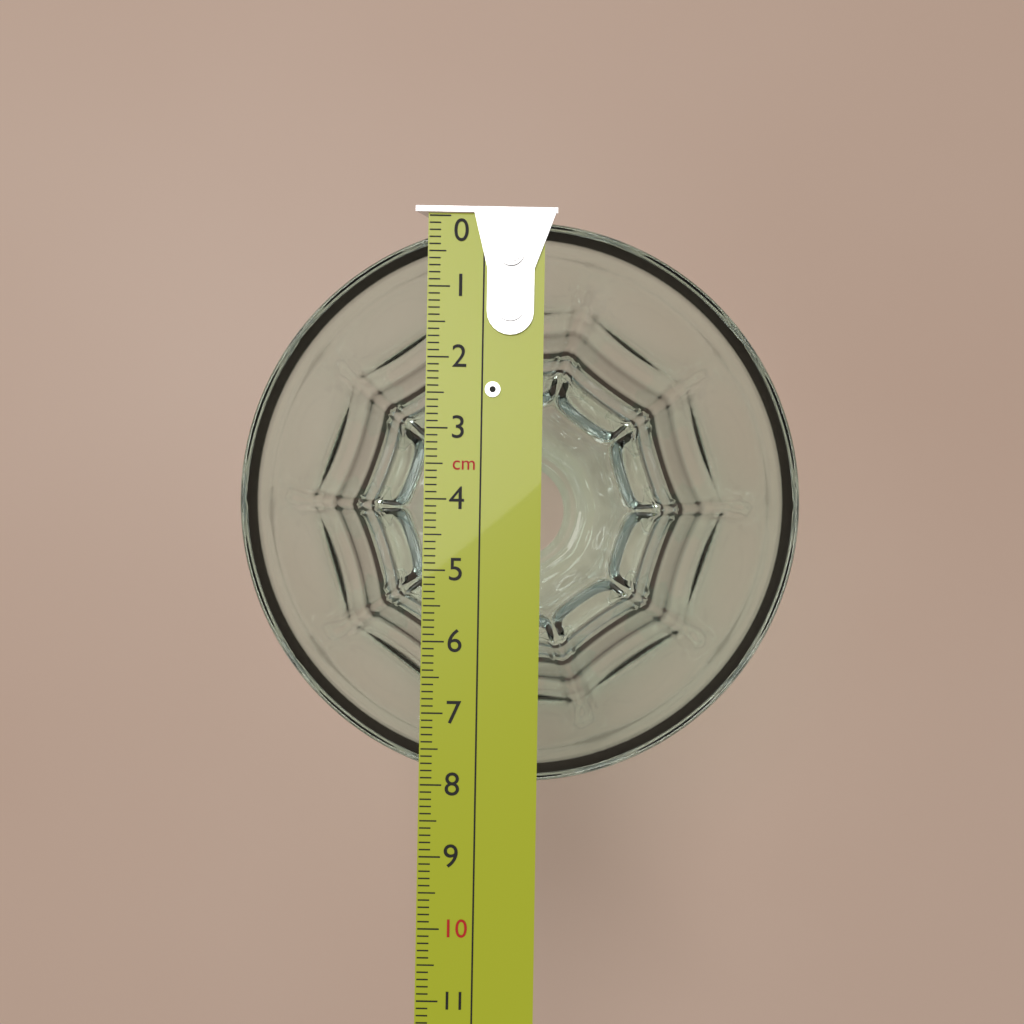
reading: 8.0 cm
